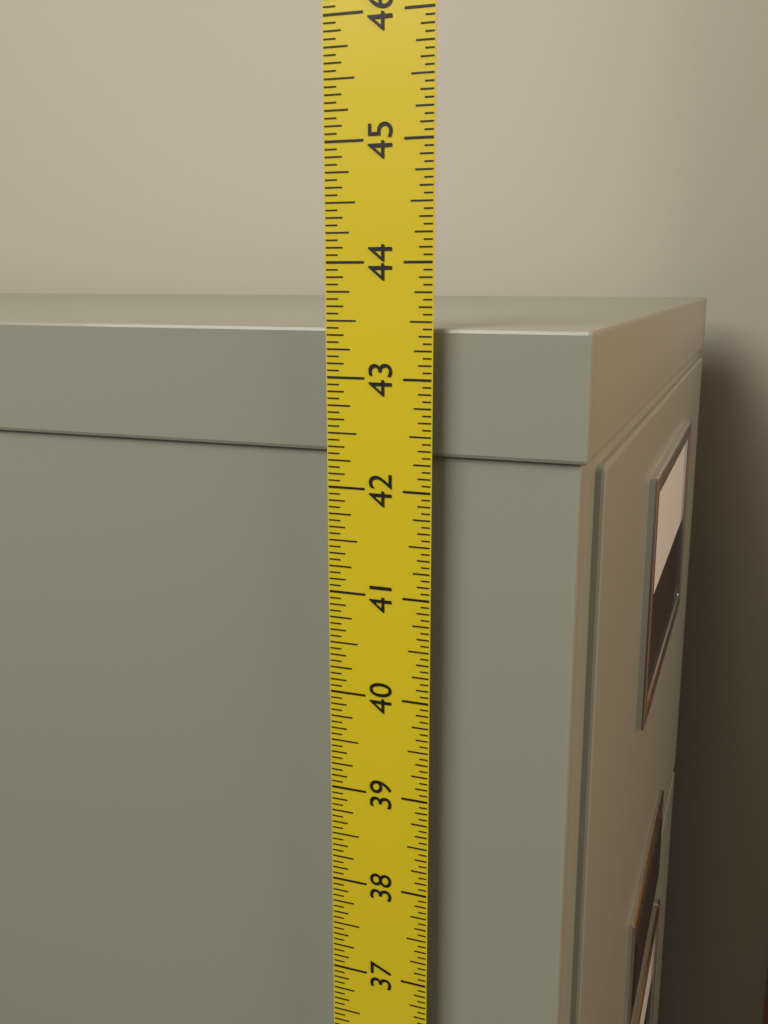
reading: 43.4375 in
